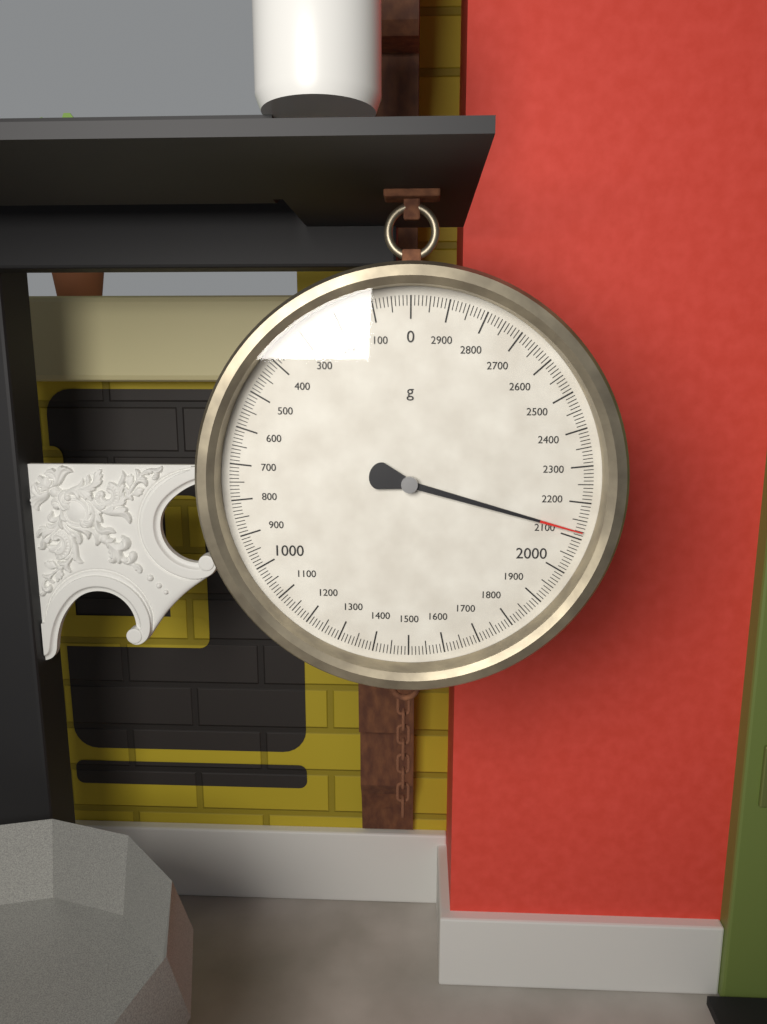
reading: 2120 g
